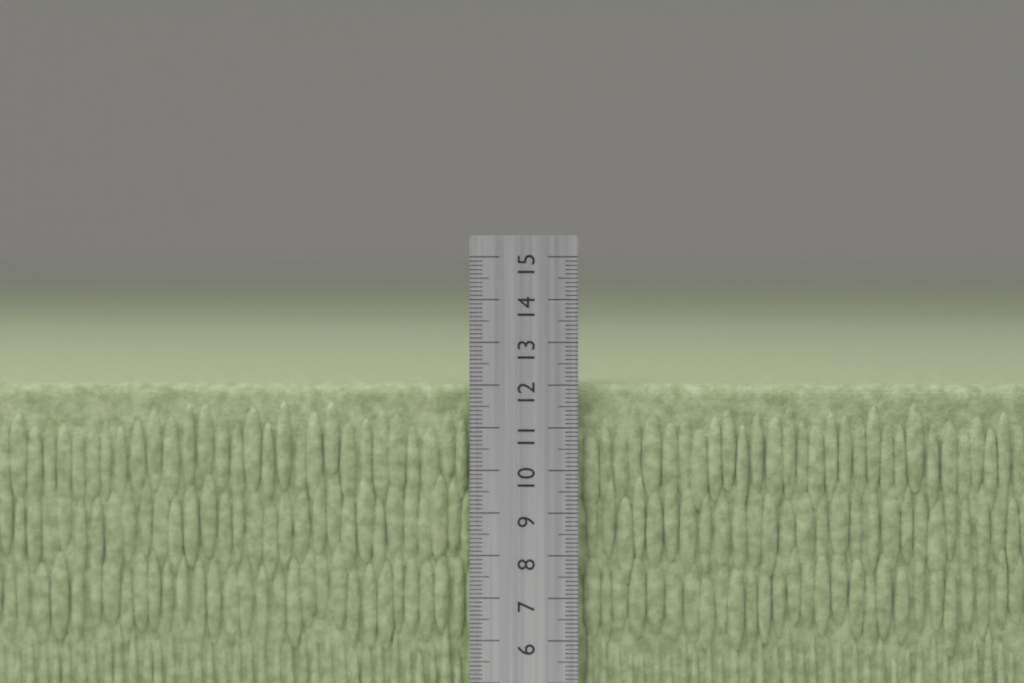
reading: 12.0 cm
